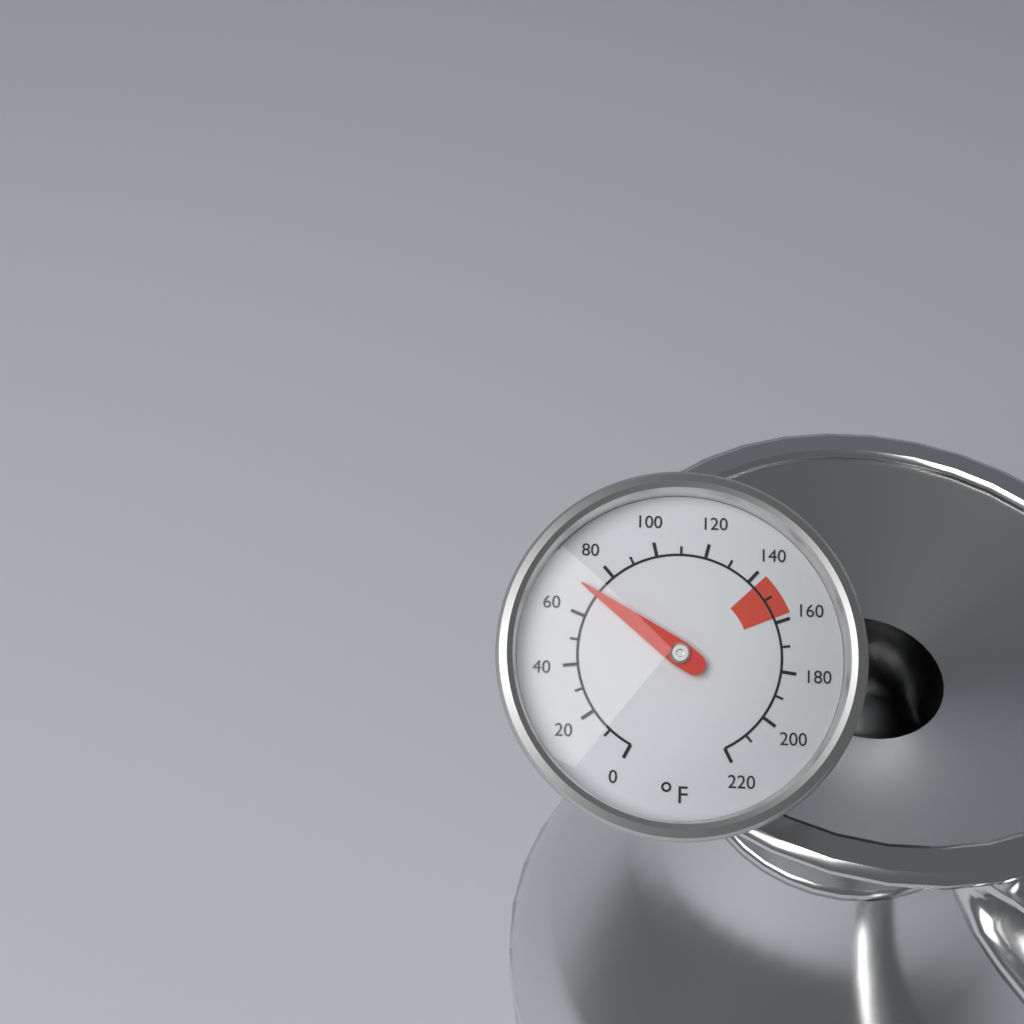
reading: 70 °F
